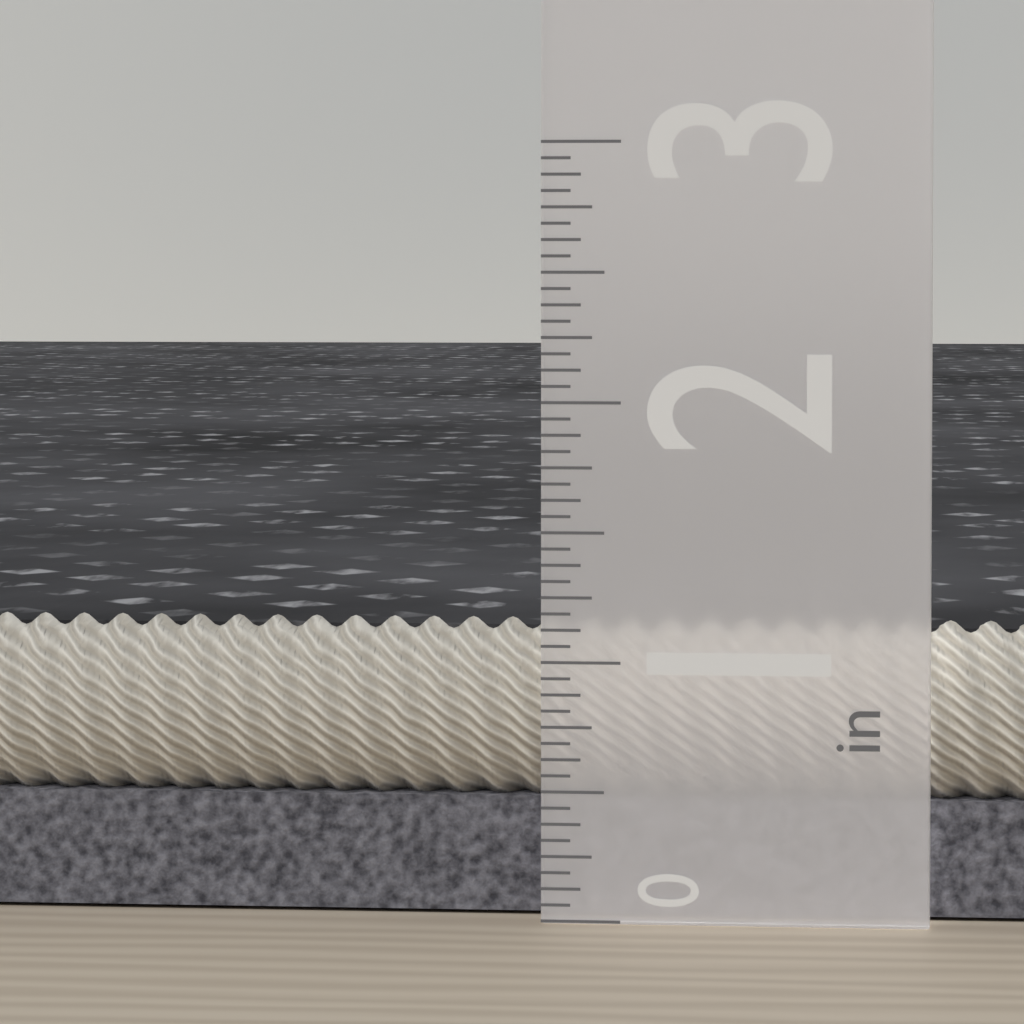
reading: 1.1250 in
